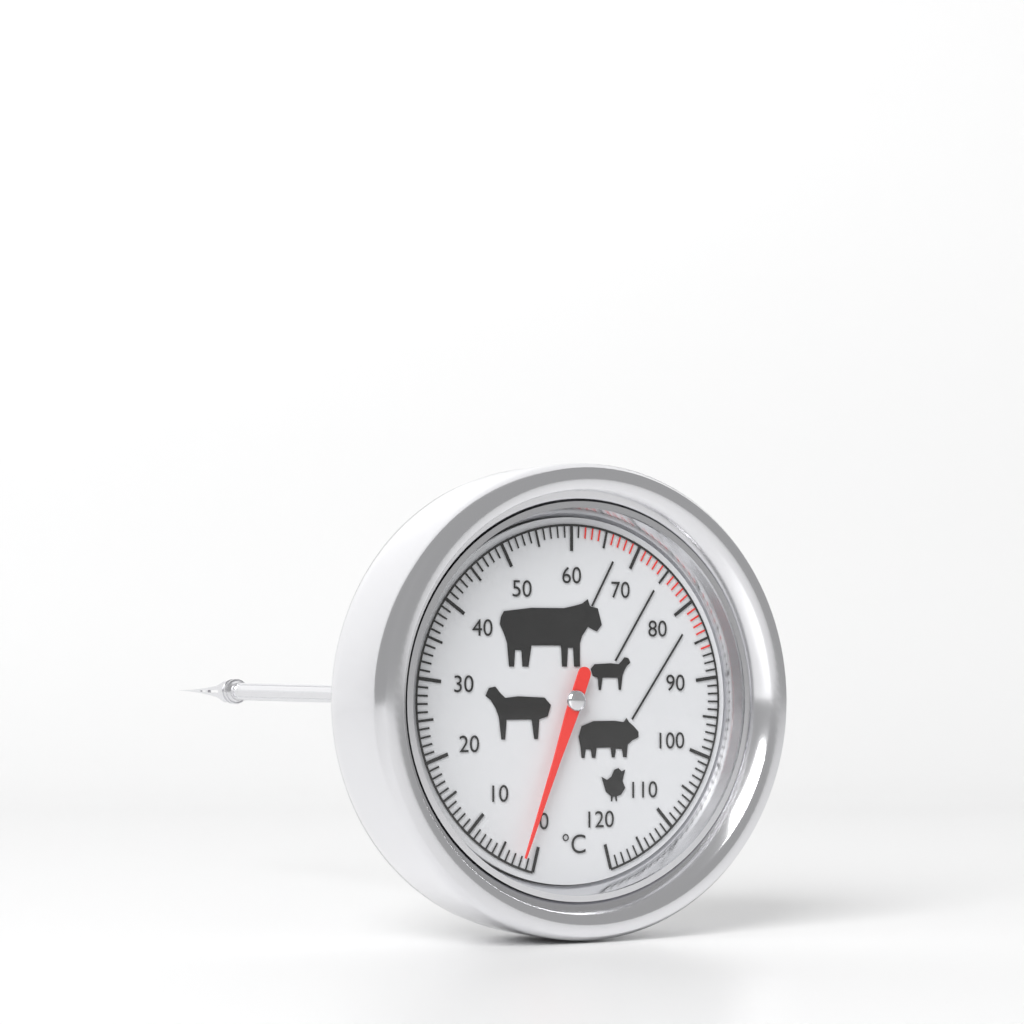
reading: 2 °C
